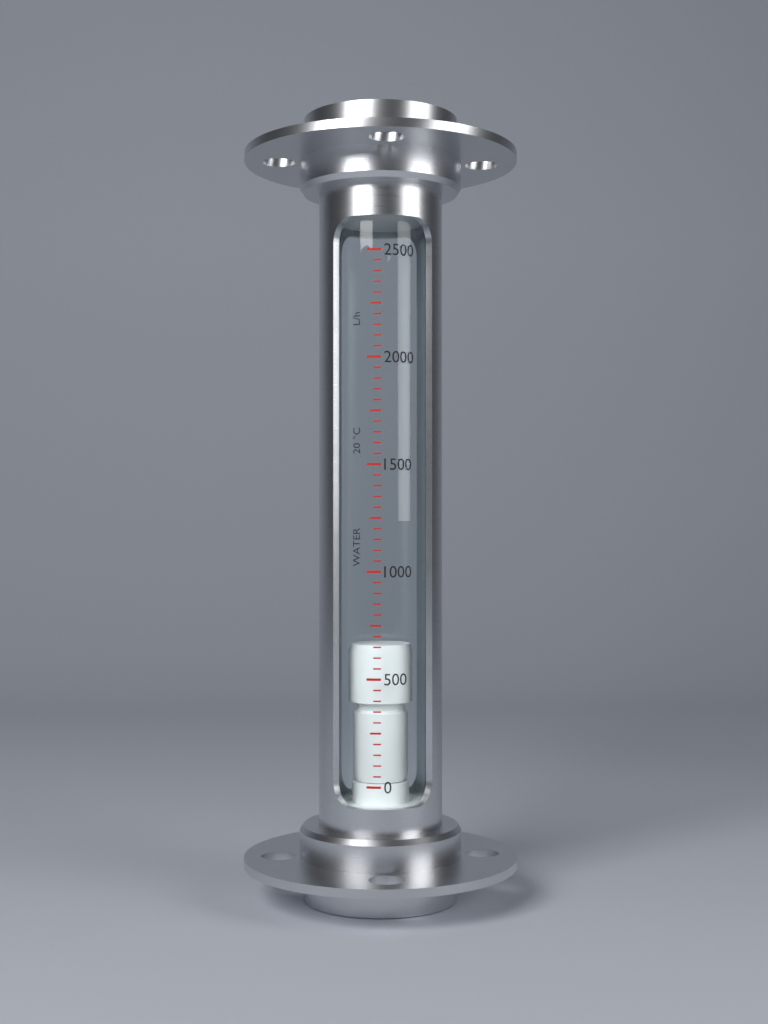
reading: 650 L/h
